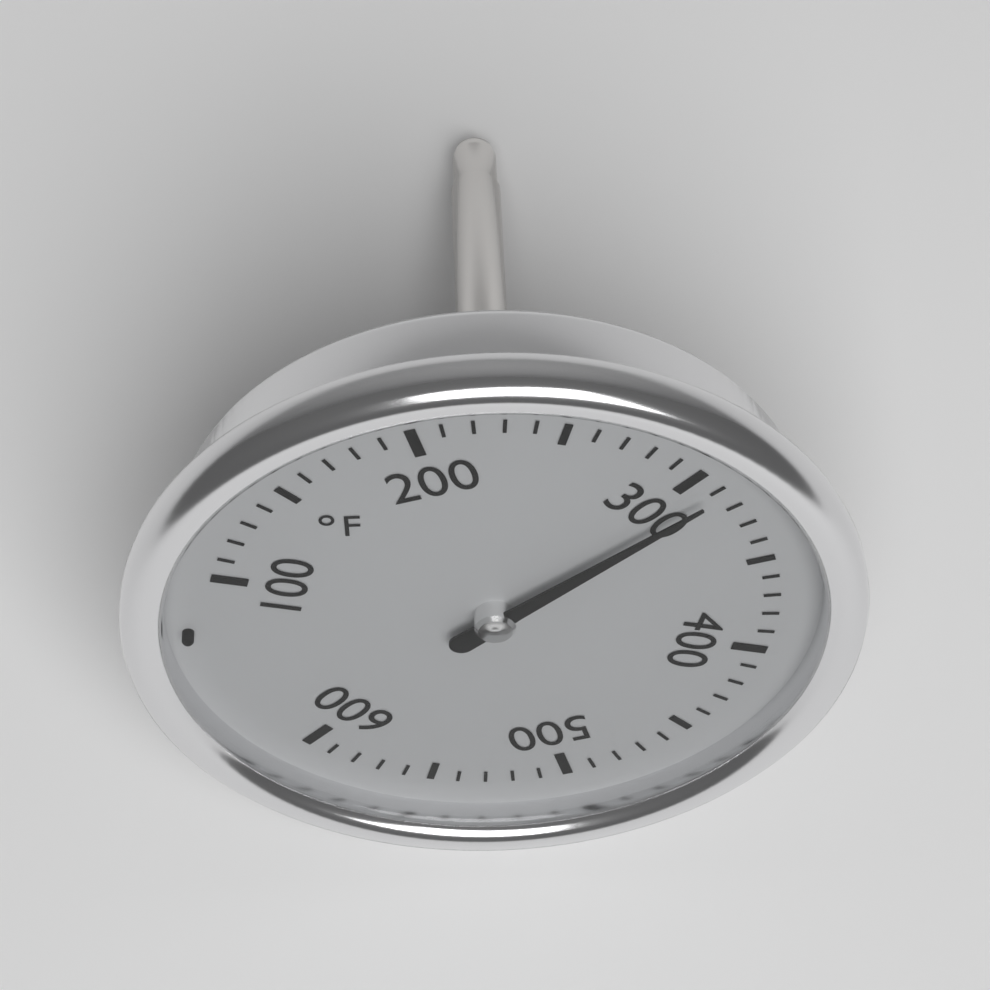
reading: 310 °F
